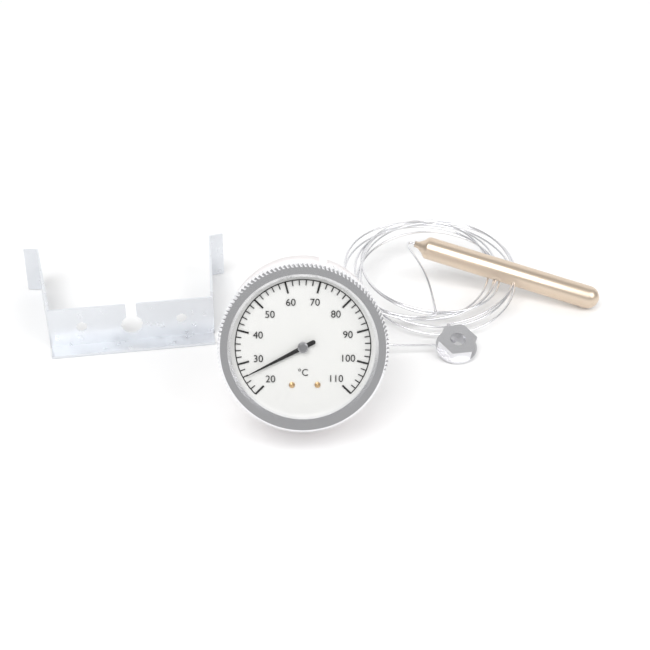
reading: 26 °C
